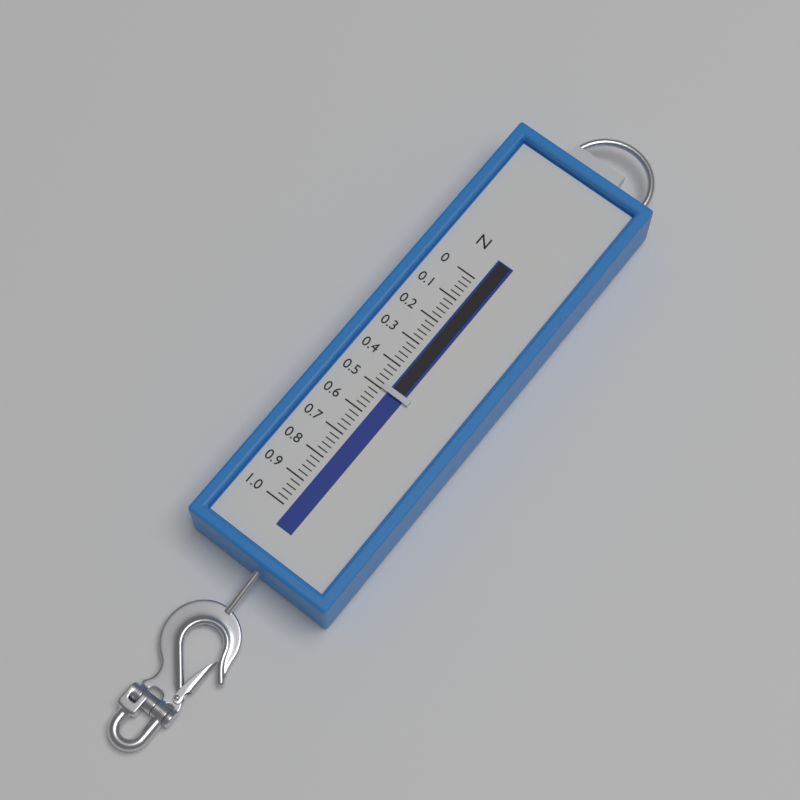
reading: 0.50 N
